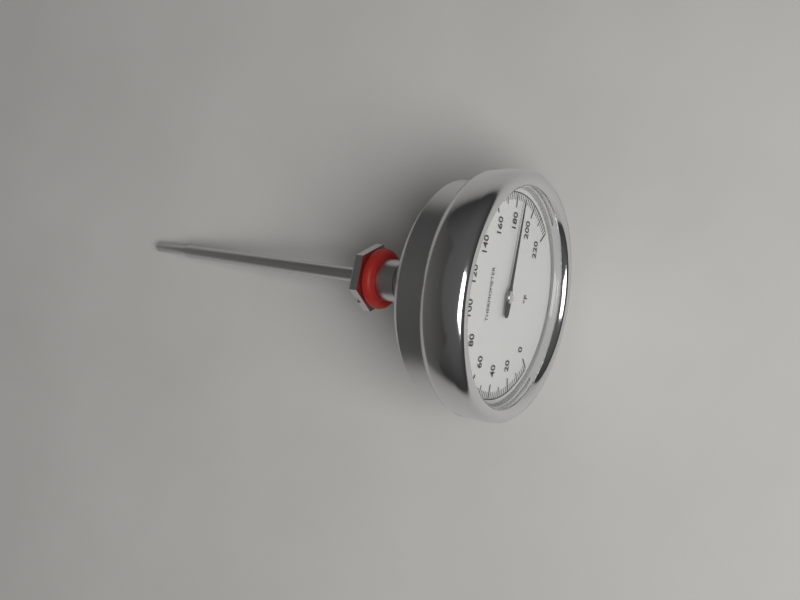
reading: 186 °F
